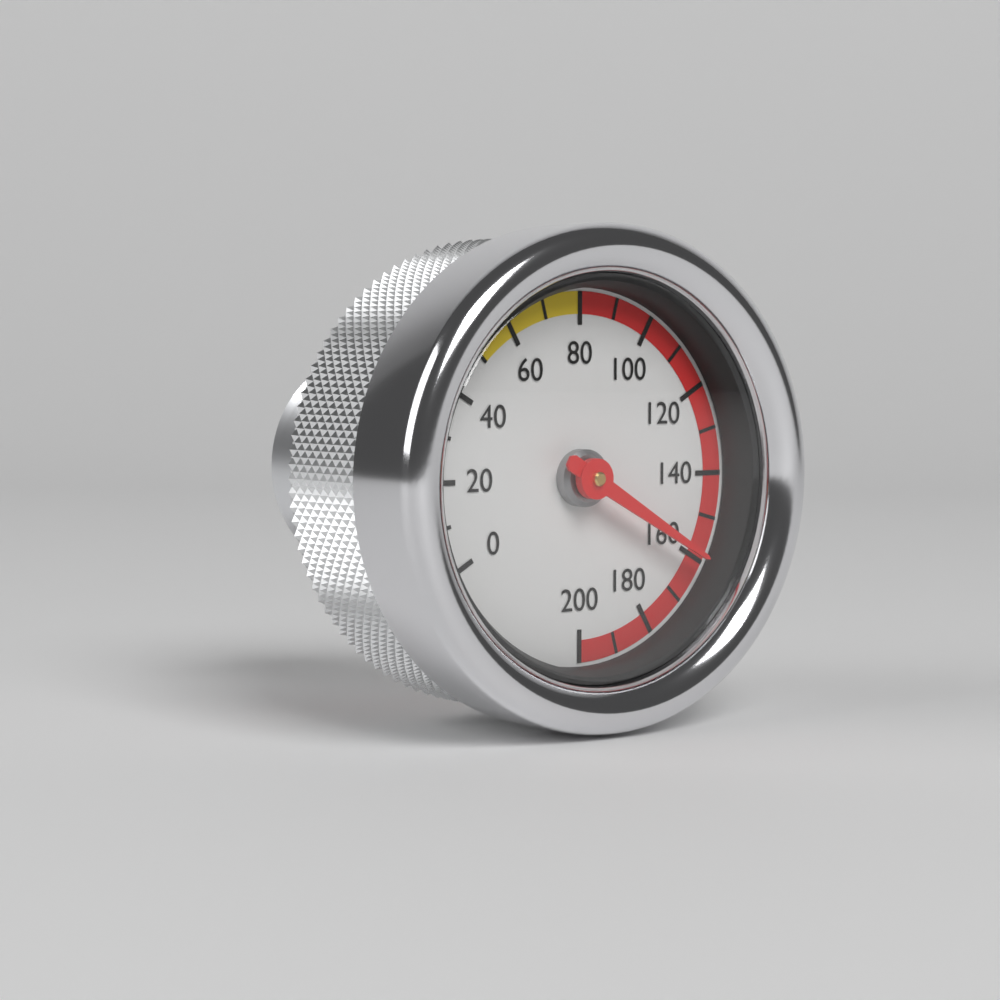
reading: 160 (no unit)
